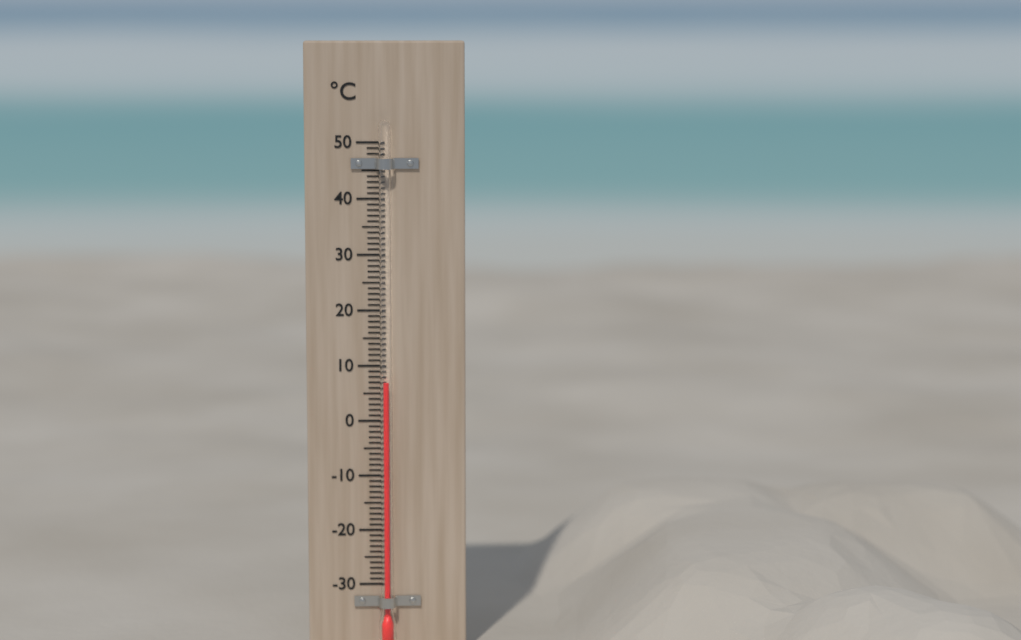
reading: 7 °C
